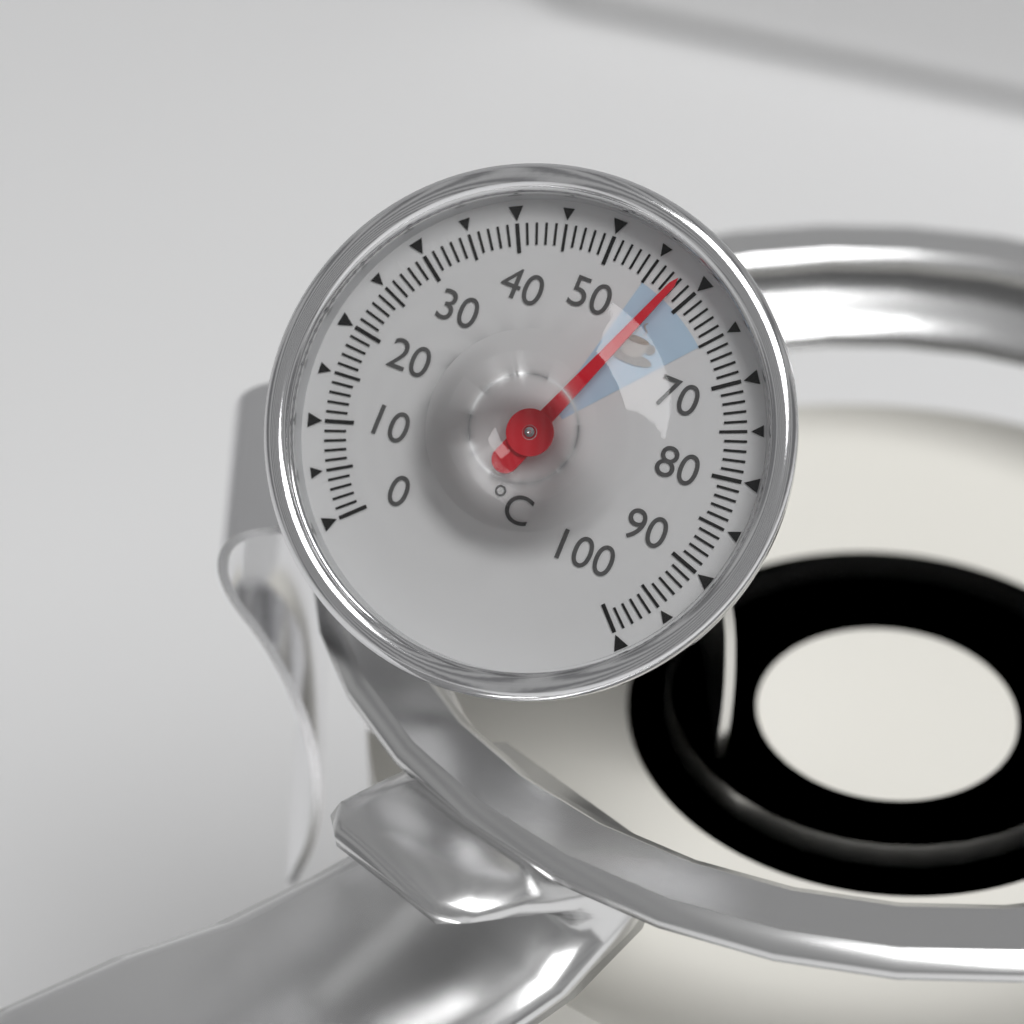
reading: 58 °C
